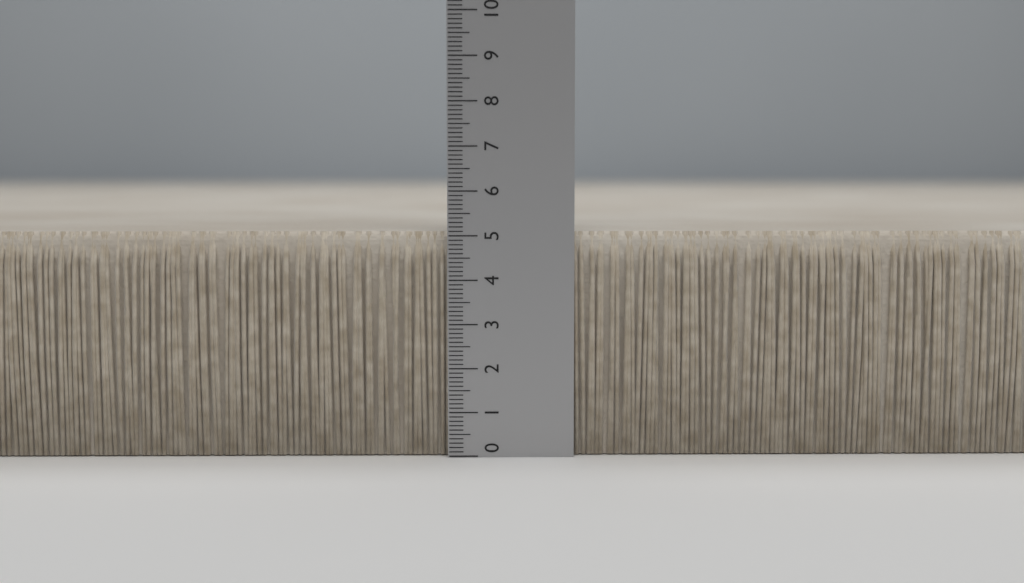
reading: 5.1 (no unit)
